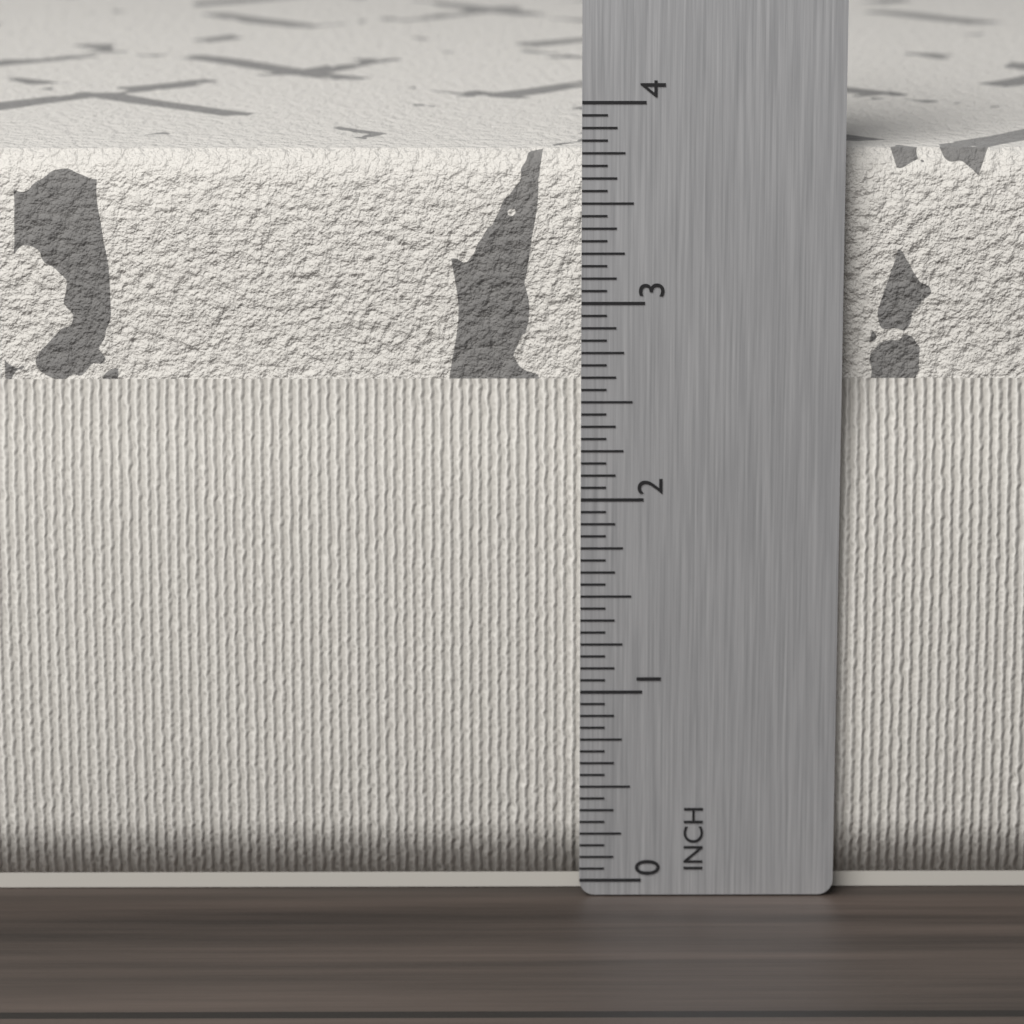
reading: 3.7500 in
